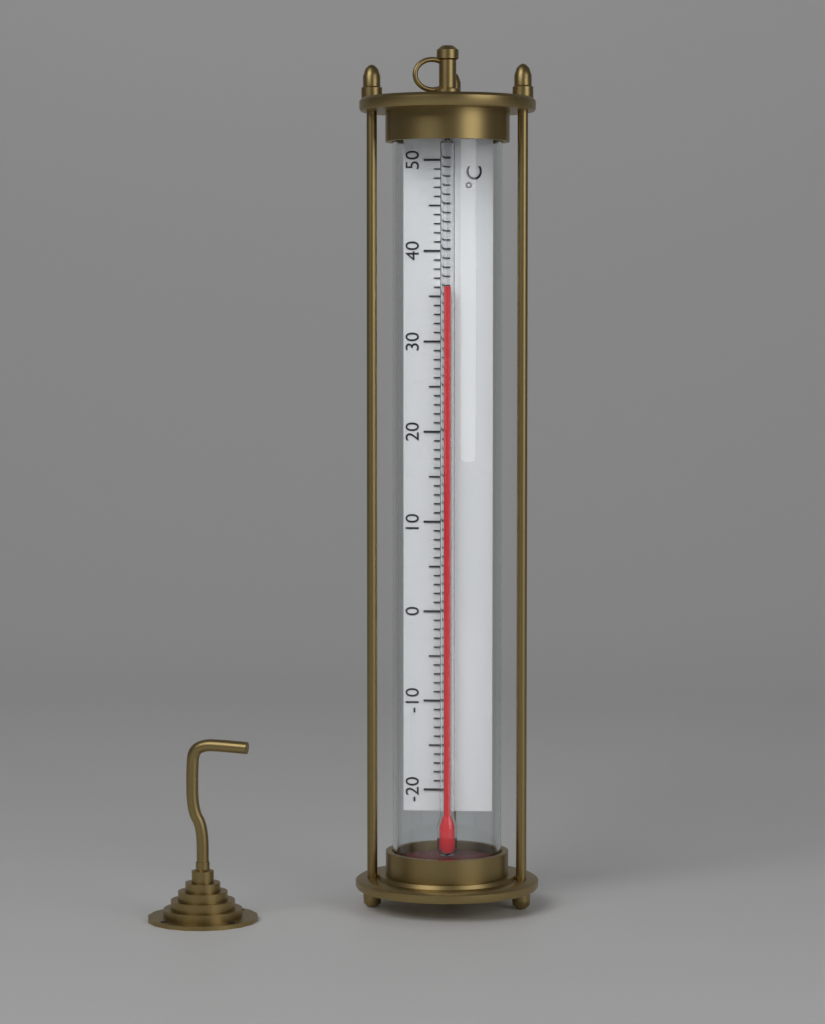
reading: 36 °C
